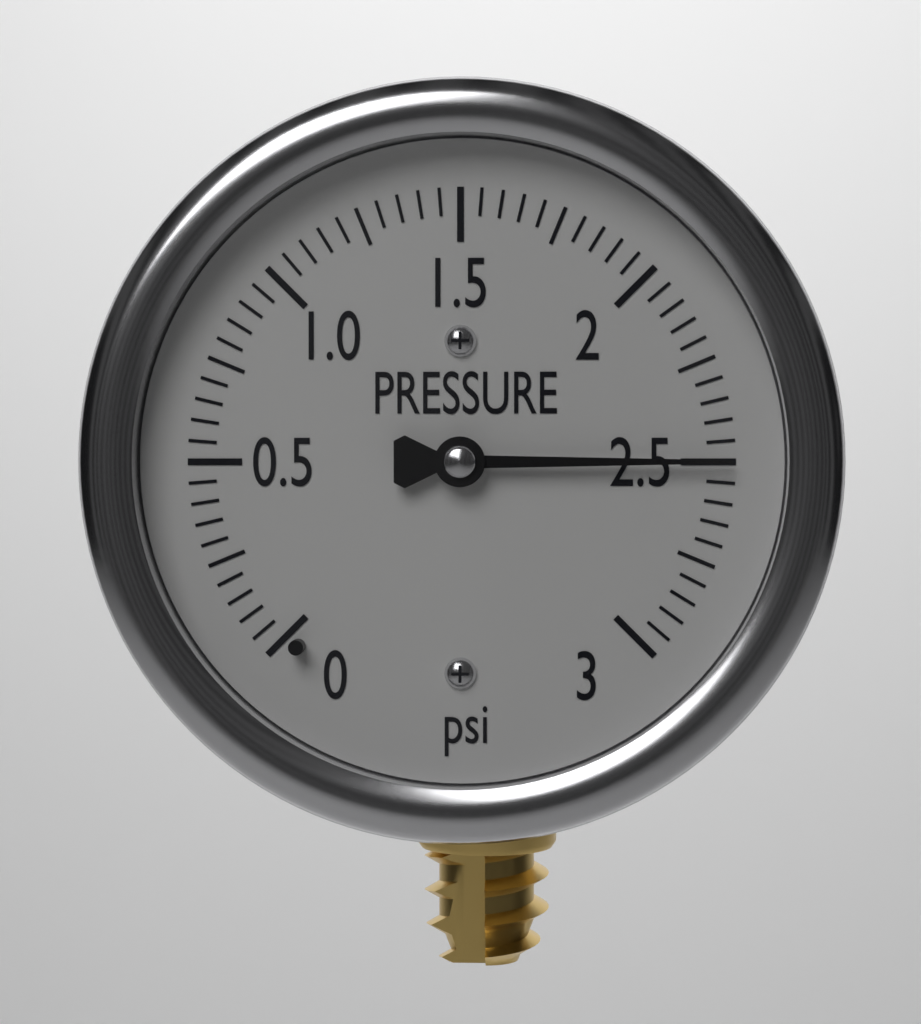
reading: 2.50 psi
